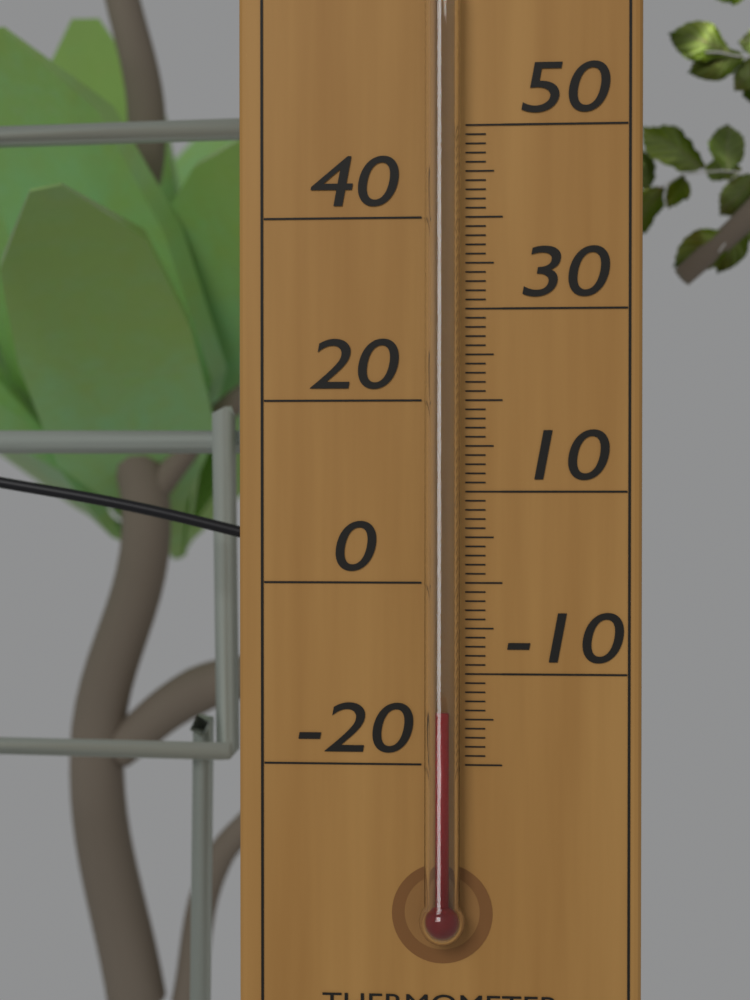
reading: -14 °C
